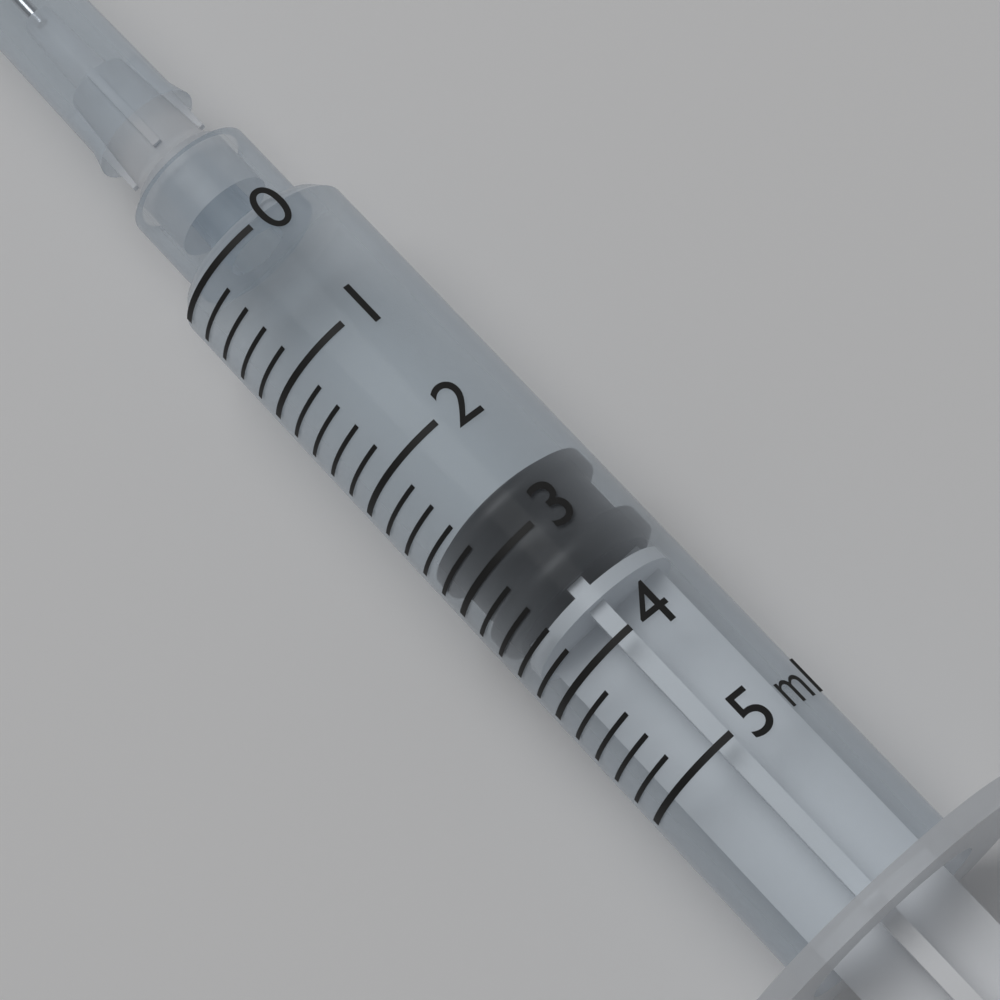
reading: 2.6 ml
